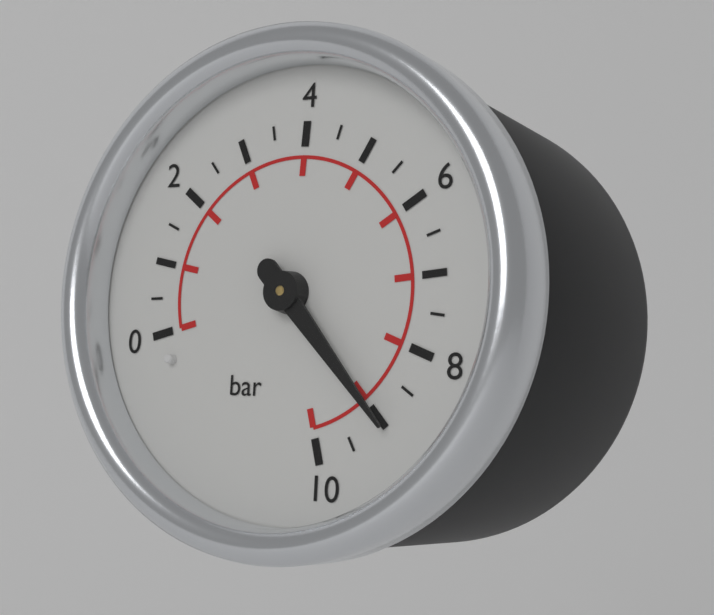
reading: 9.0 bar
